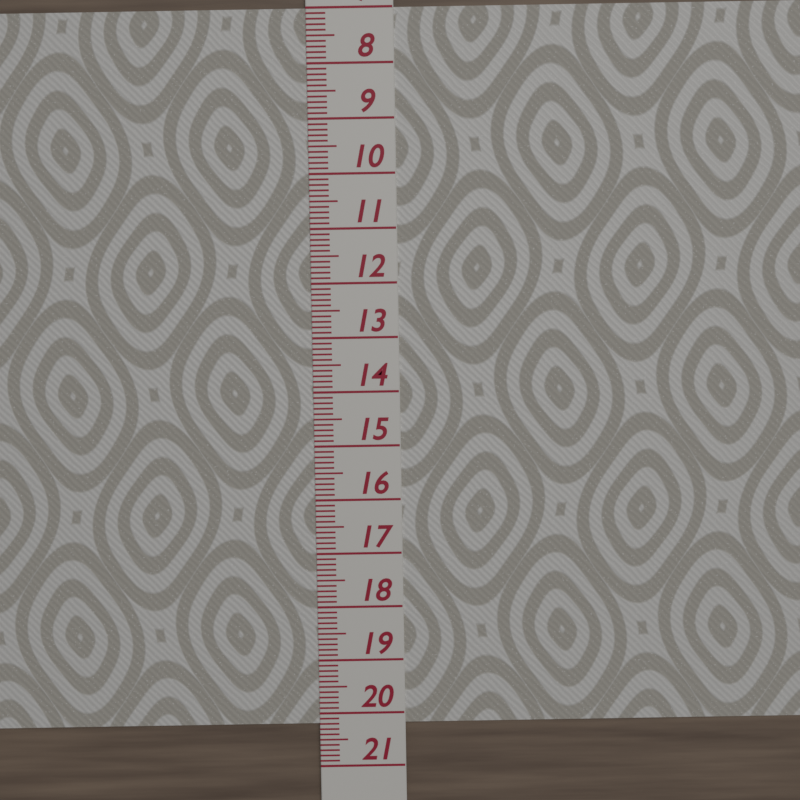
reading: 20.2 (no unit)
